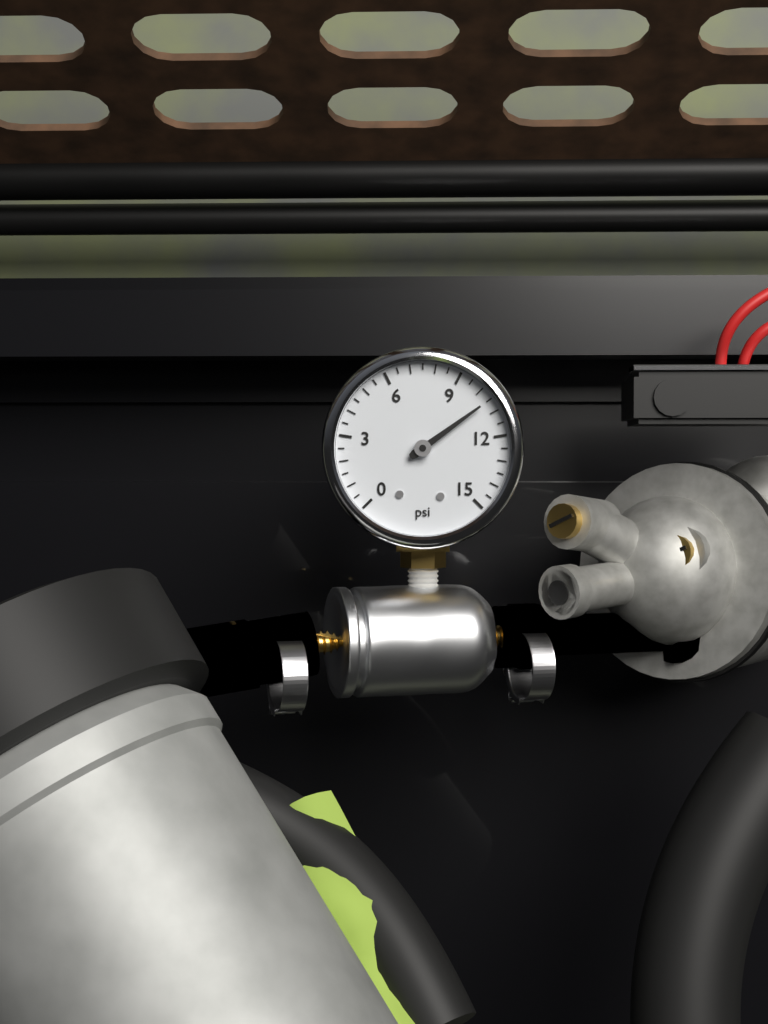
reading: 10.5 psi
